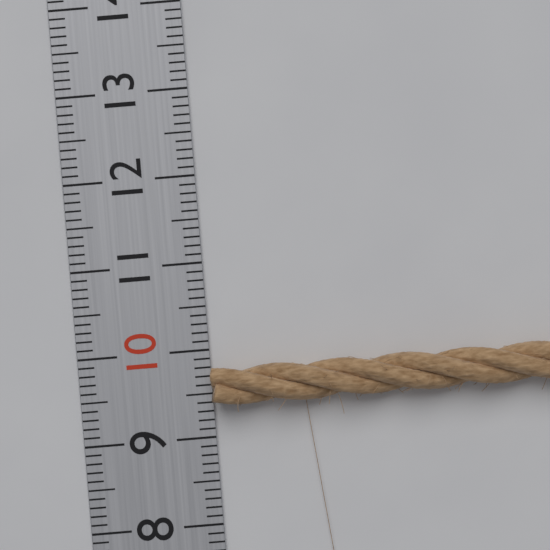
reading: 9.8 (no unit)
